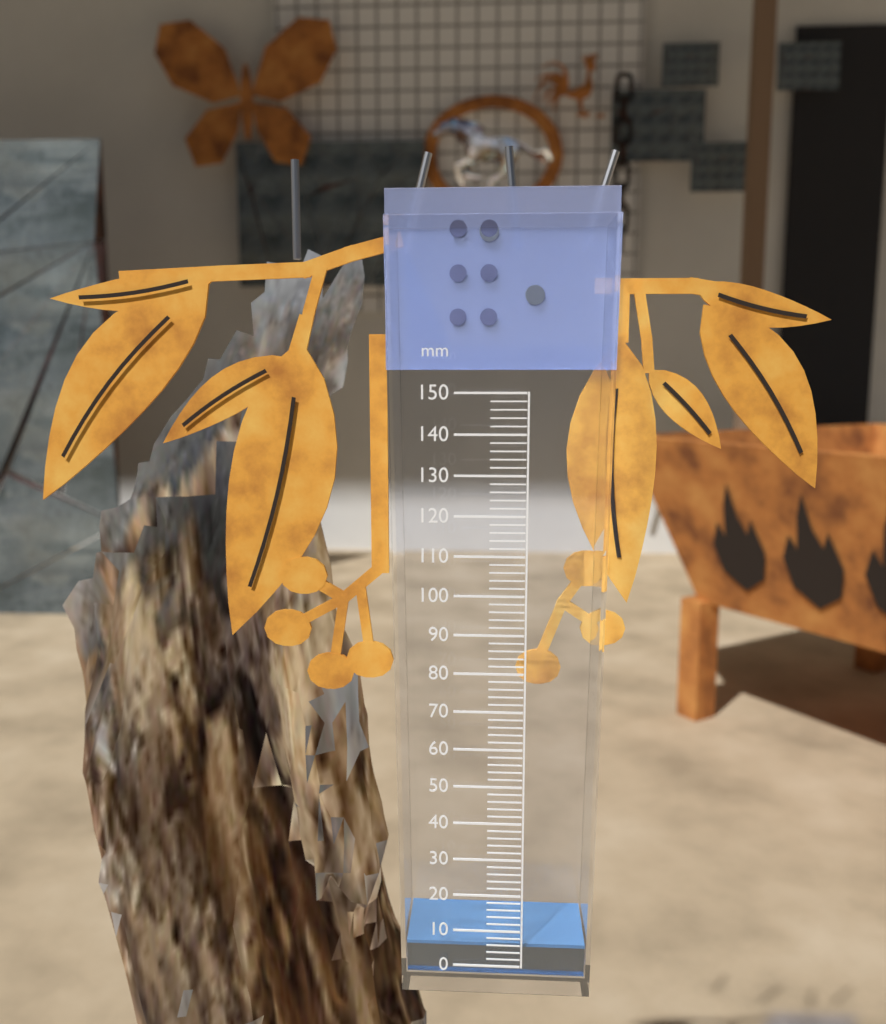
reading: 6 mm
